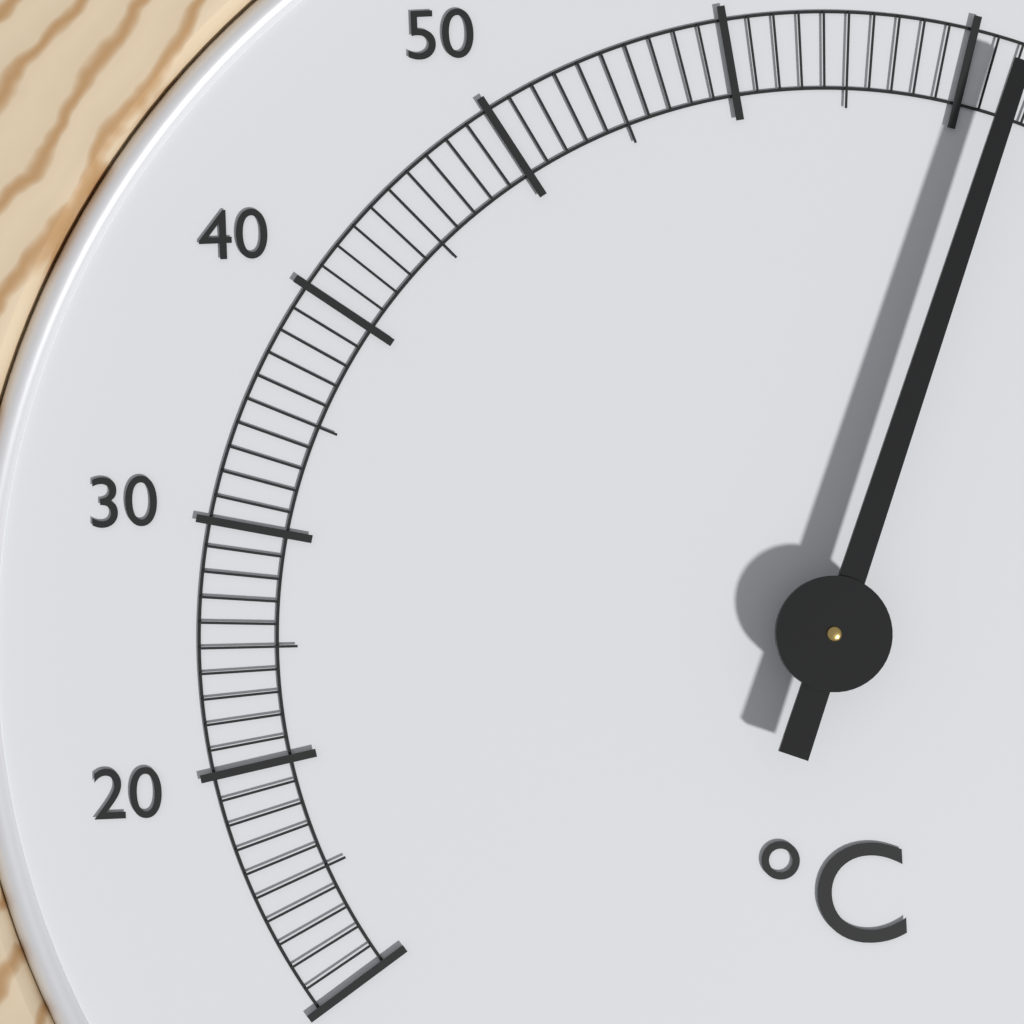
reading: 72 °C
